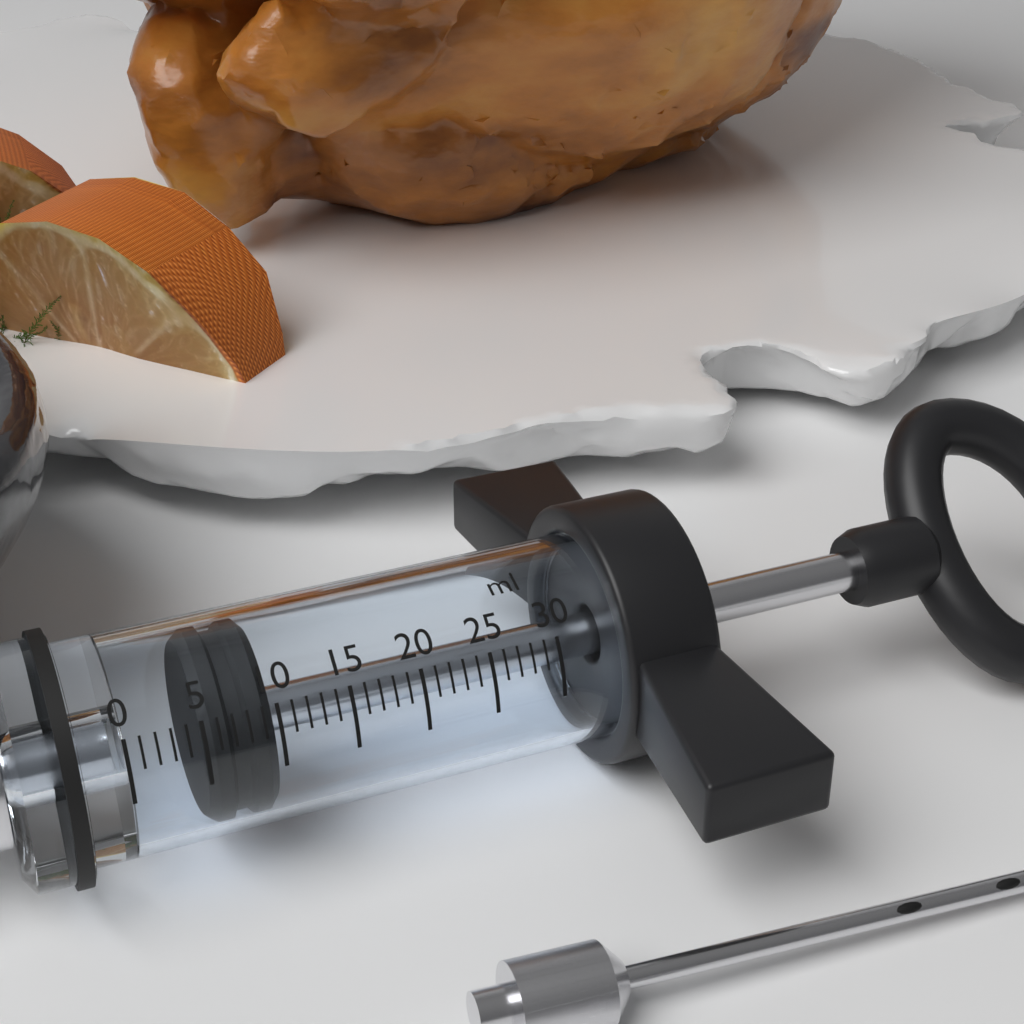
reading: 5 ml
